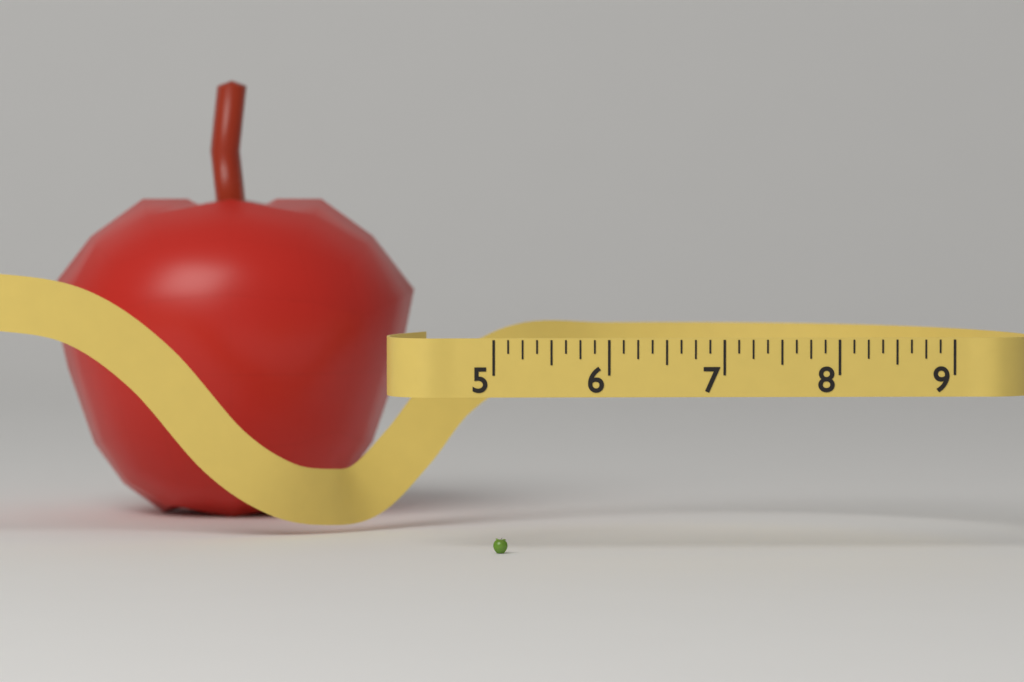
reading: 5.125 (no unit)
